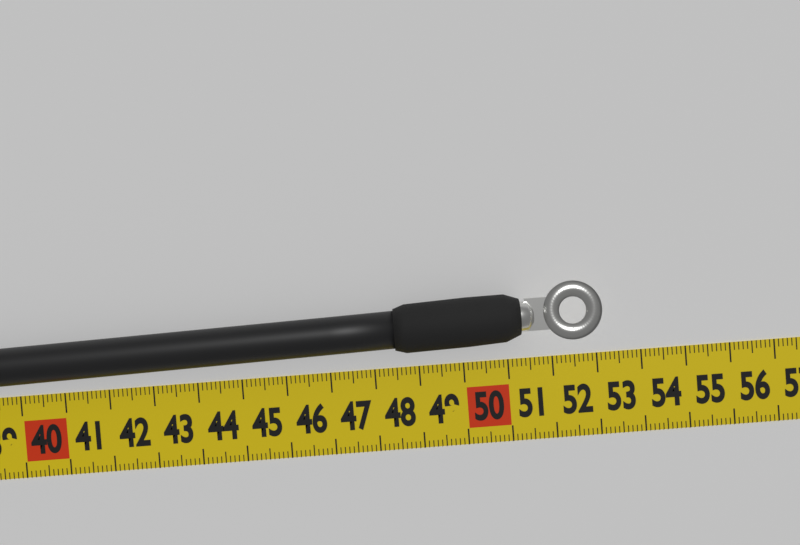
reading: 53.1 cm
